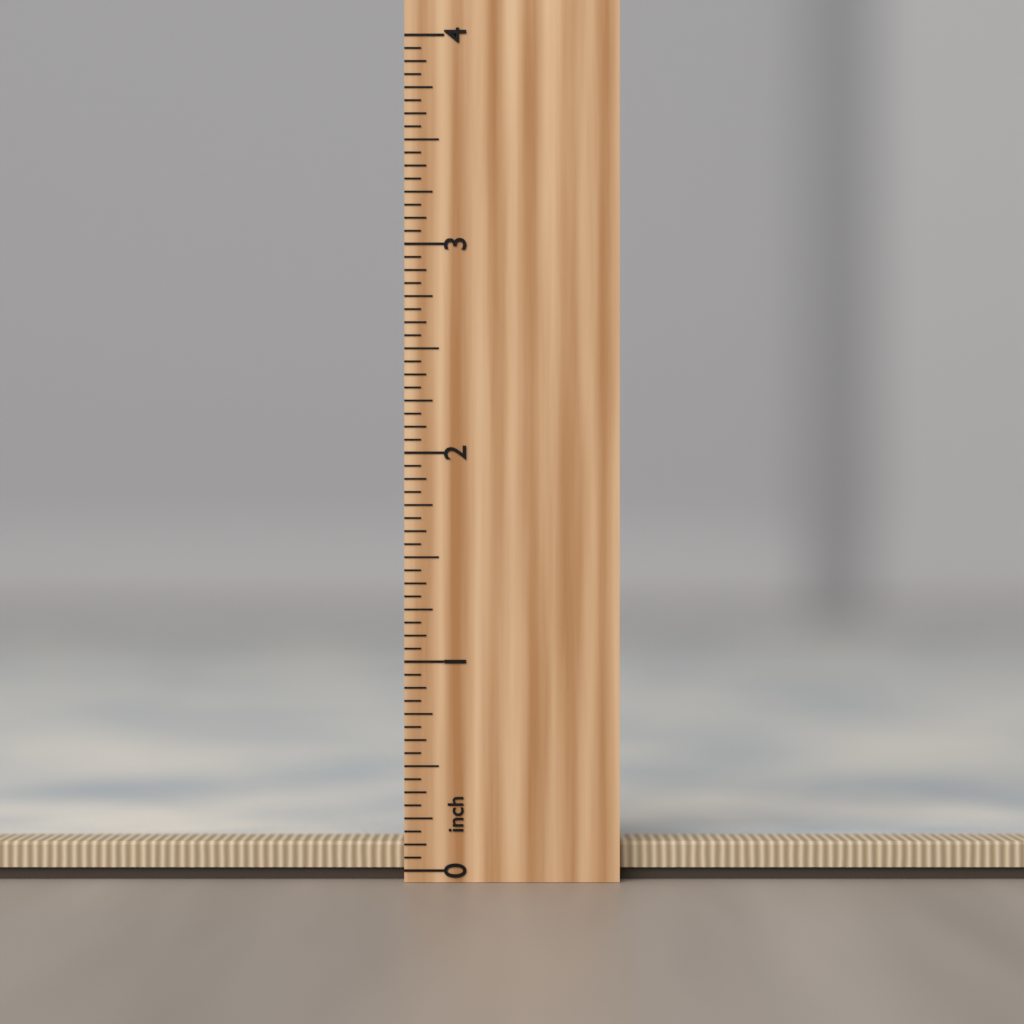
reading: 0.1250 inch
